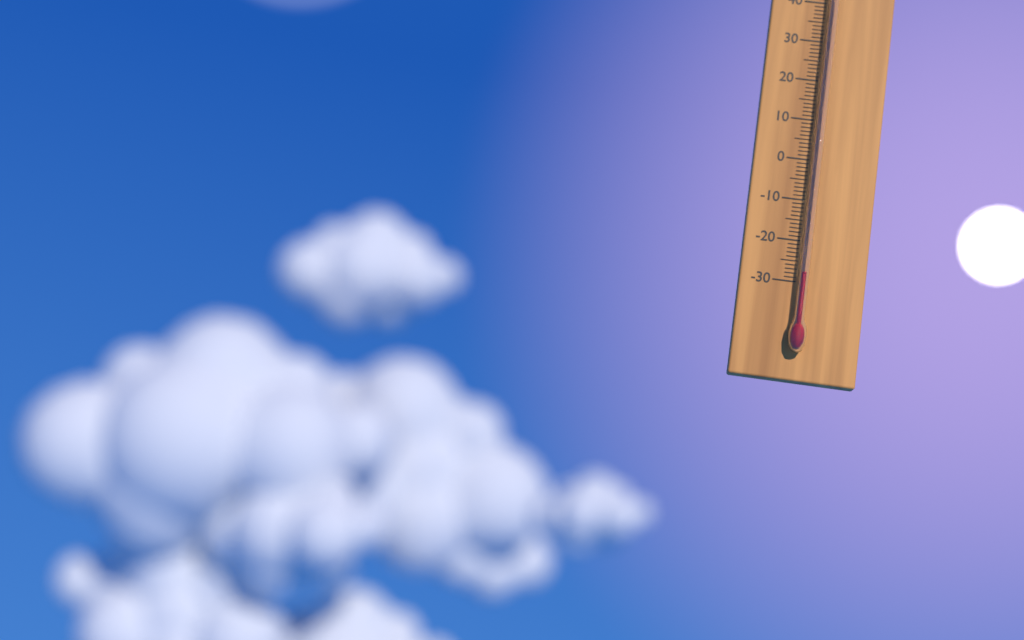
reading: -28 °C
